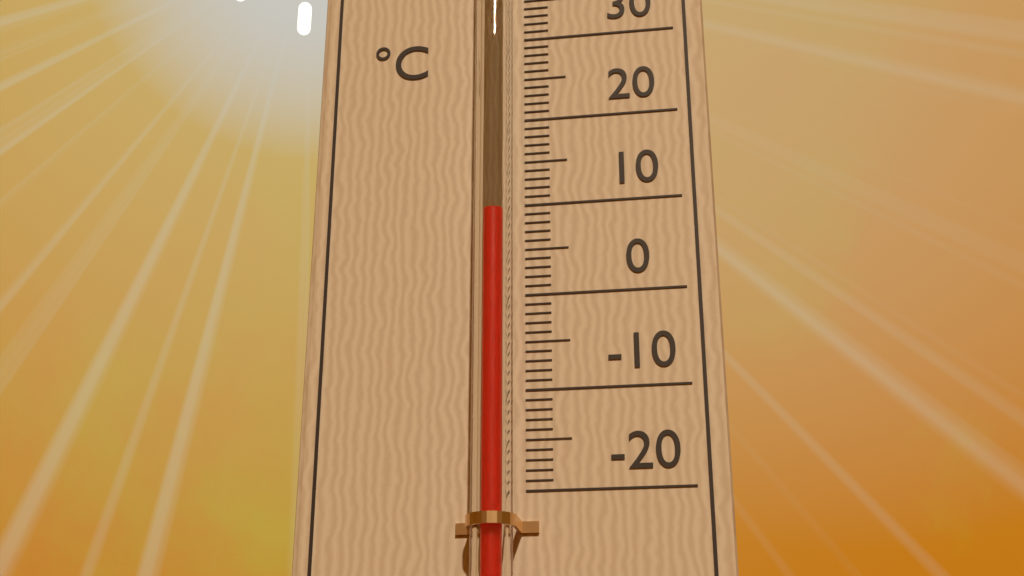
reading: 8 °C
